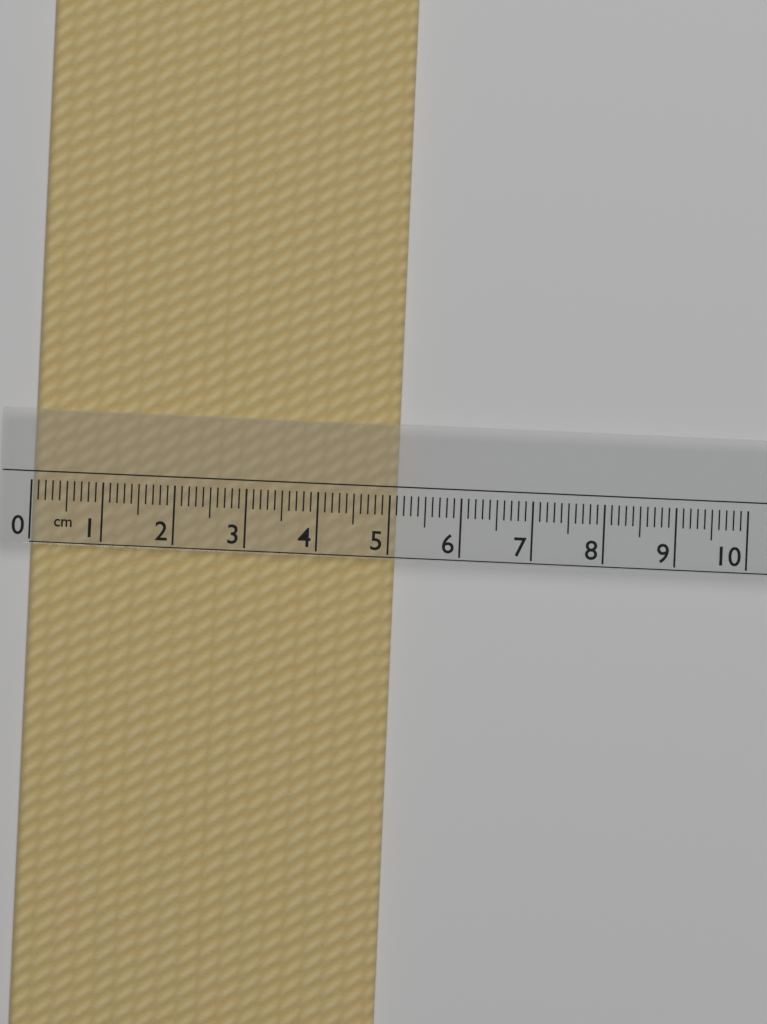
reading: 5.1 cm
